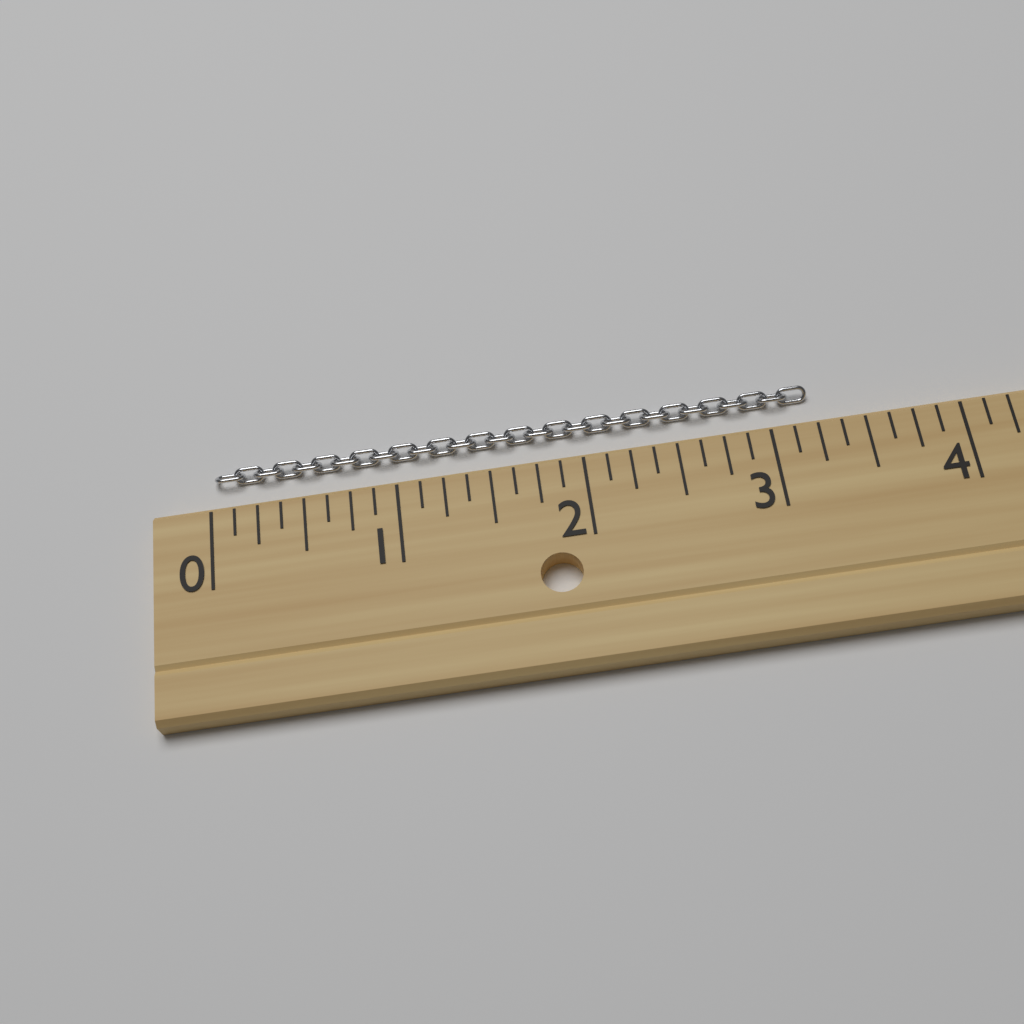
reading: 3.250 (no unit)
